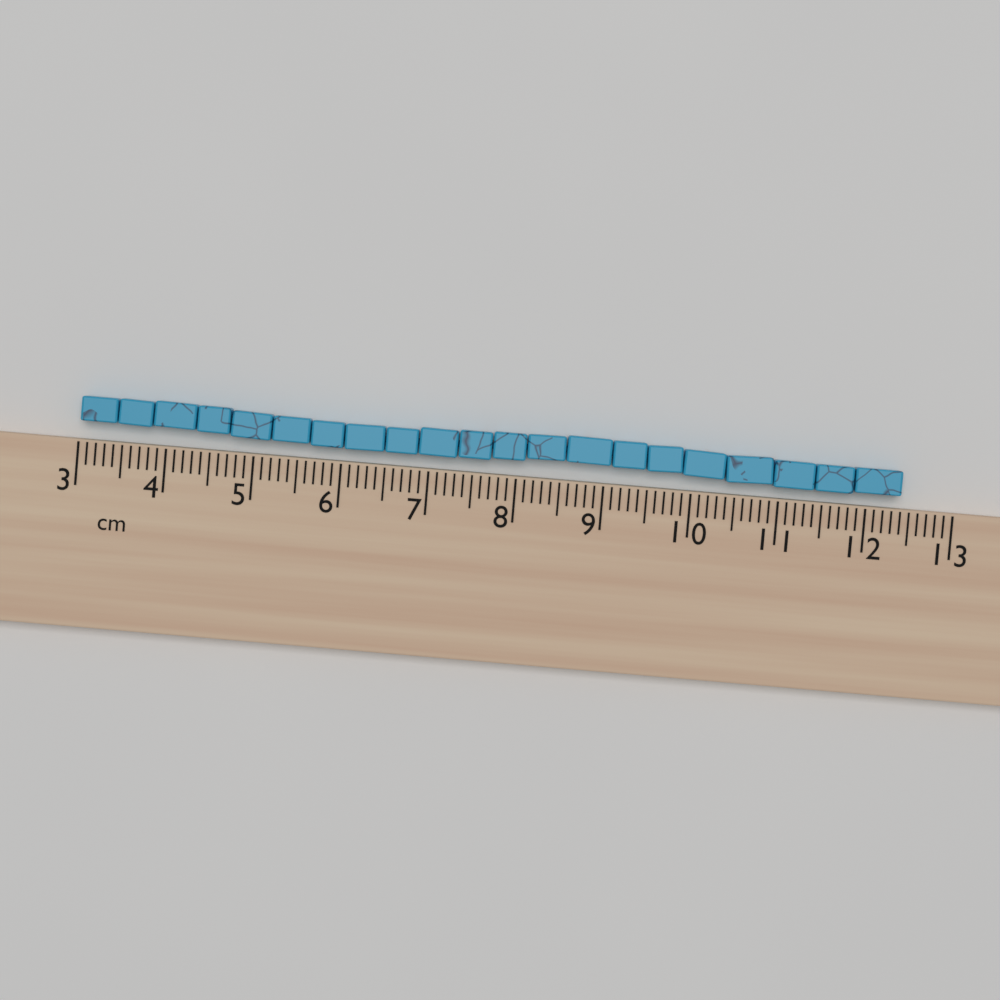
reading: 12.4 cm
